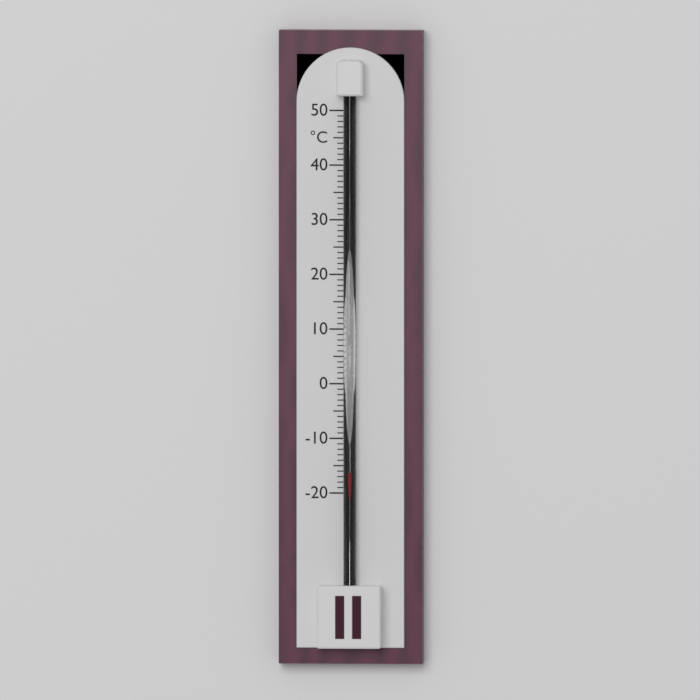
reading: -16 °C
